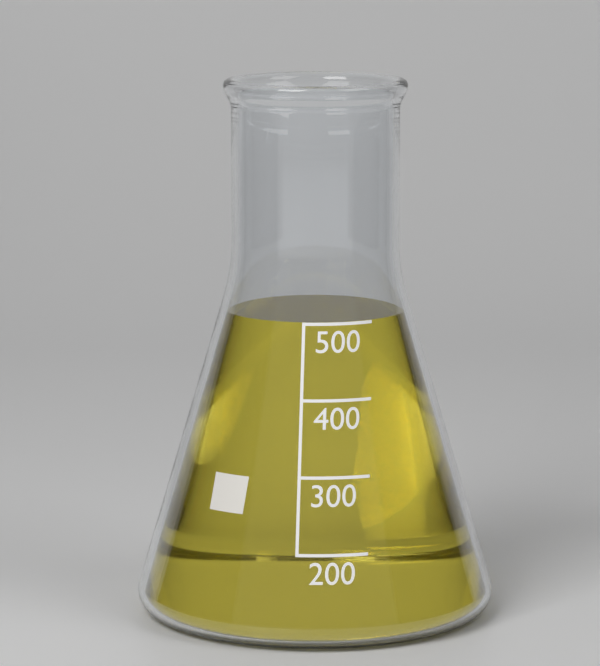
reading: 500 (no unit)
